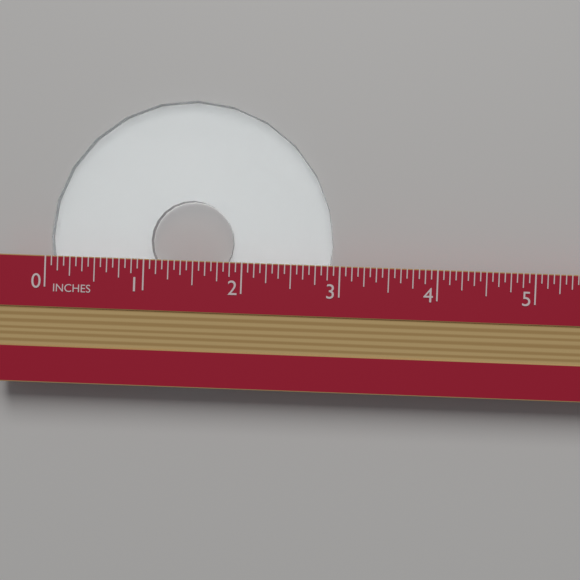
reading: 2.9375 in
